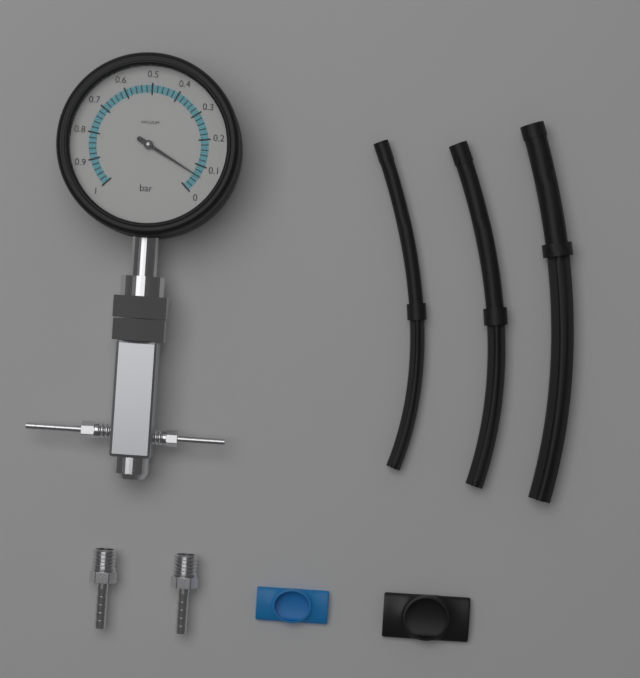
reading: 0.06 bar
